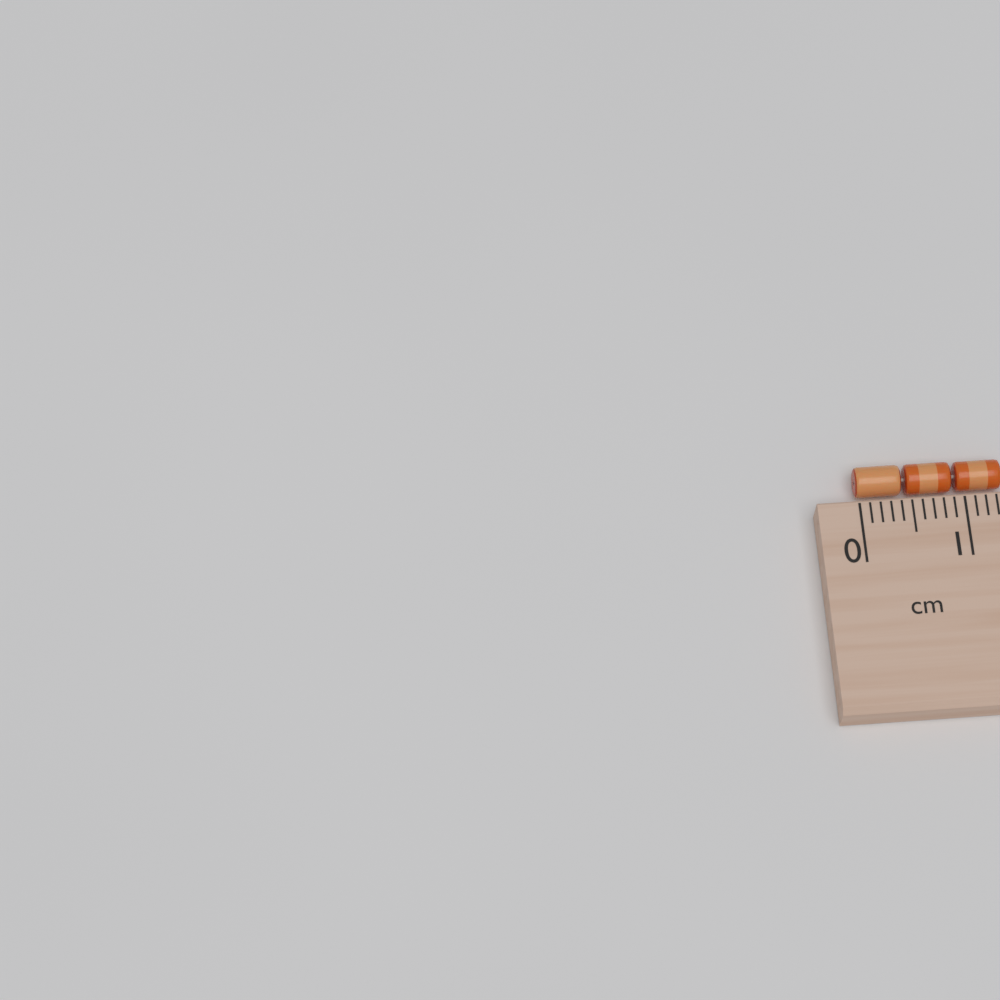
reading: 1.4 cm
